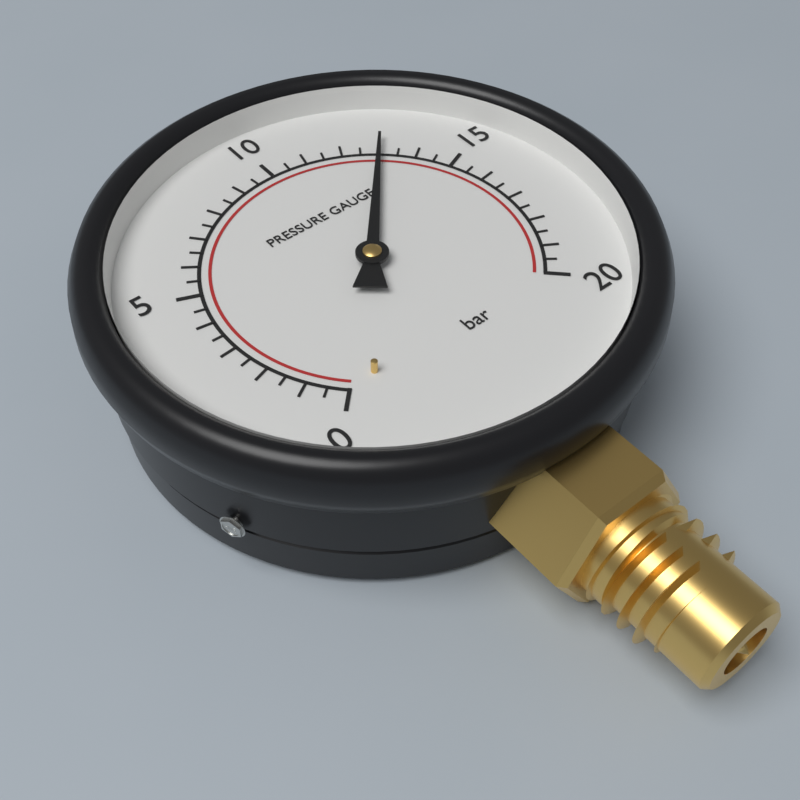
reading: 13.0 bar
